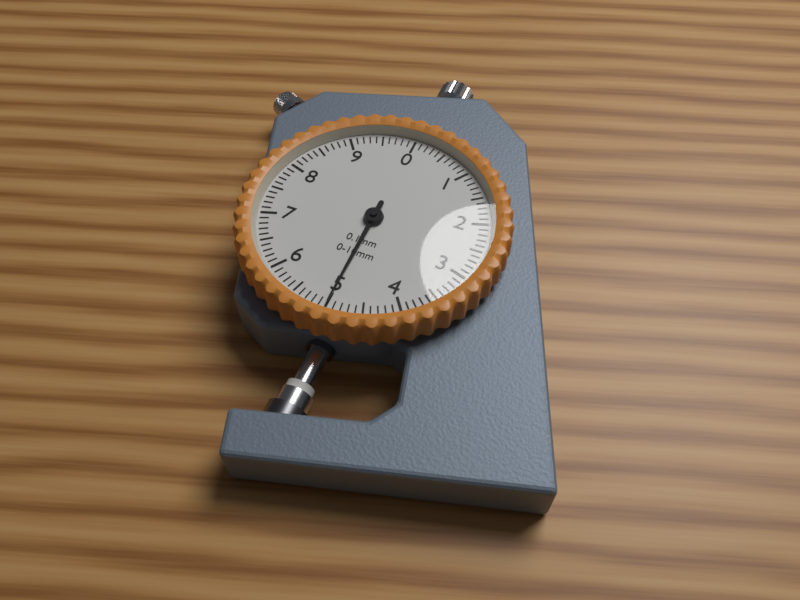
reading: 5.0 mm
